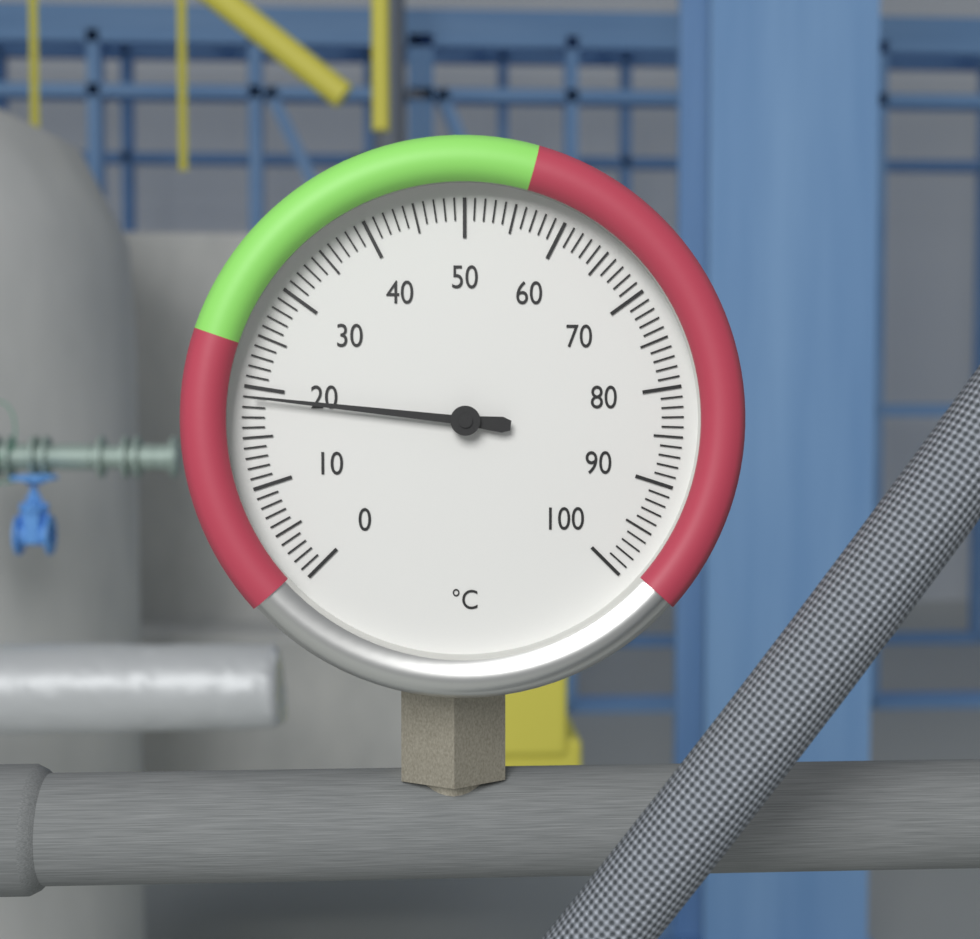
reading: 19 °C
